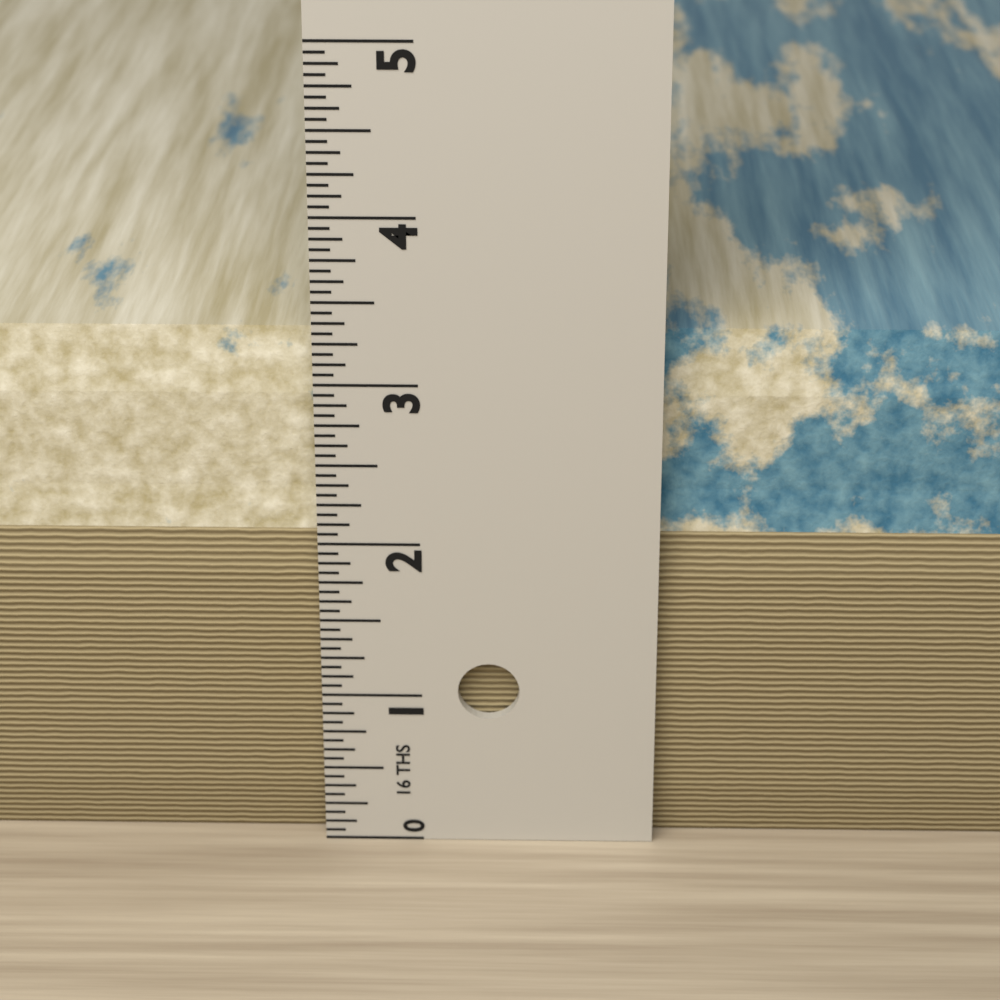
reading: 3.2500 in
